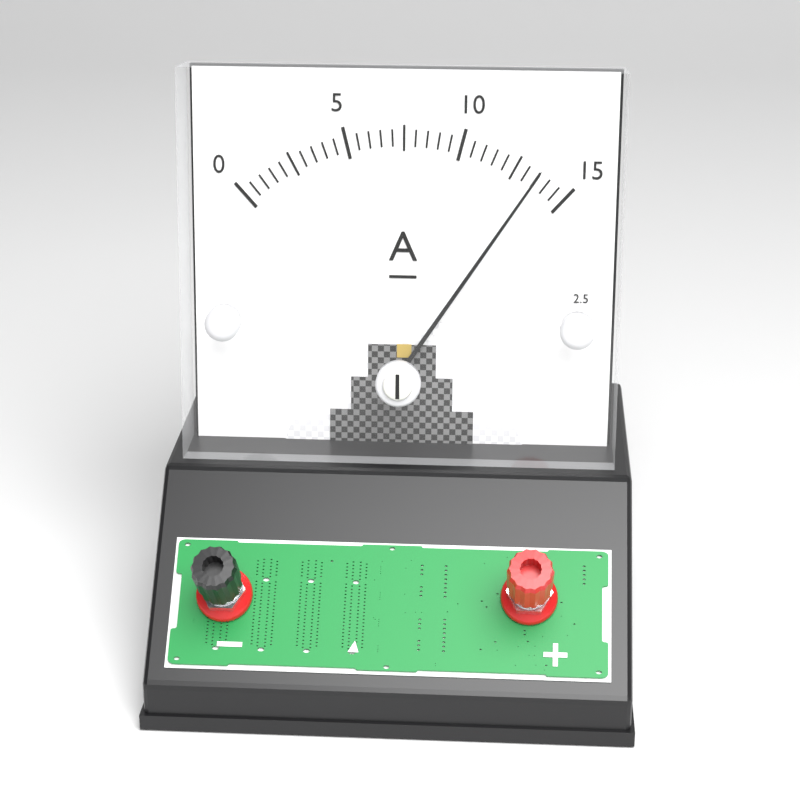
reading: 13.5 A
